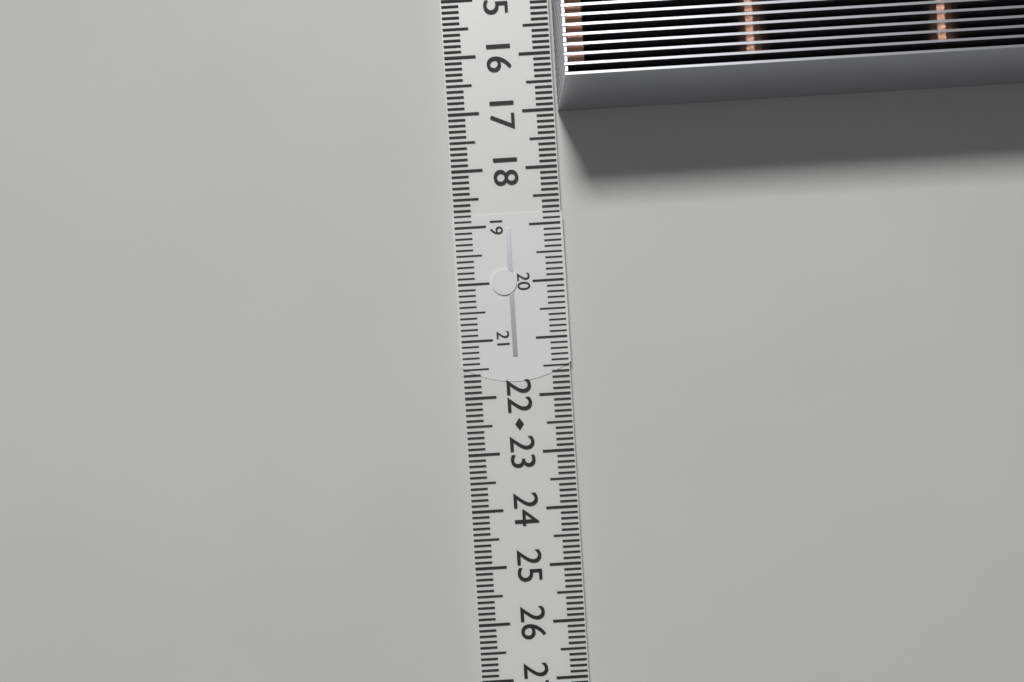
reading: 17.0 cm
